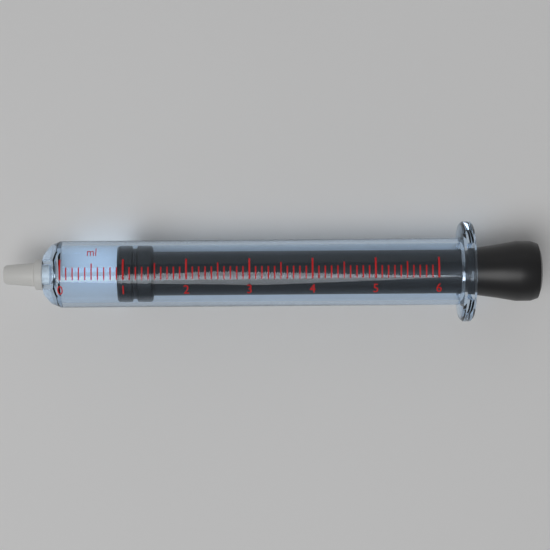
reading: 0.9 ml
